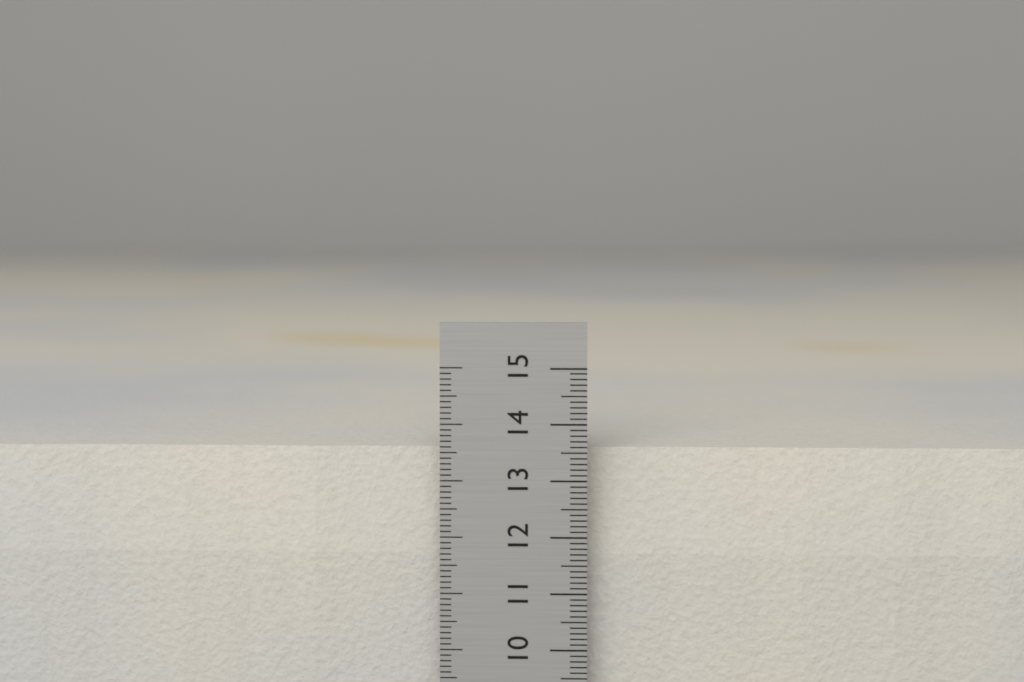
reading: 13.5 cm
